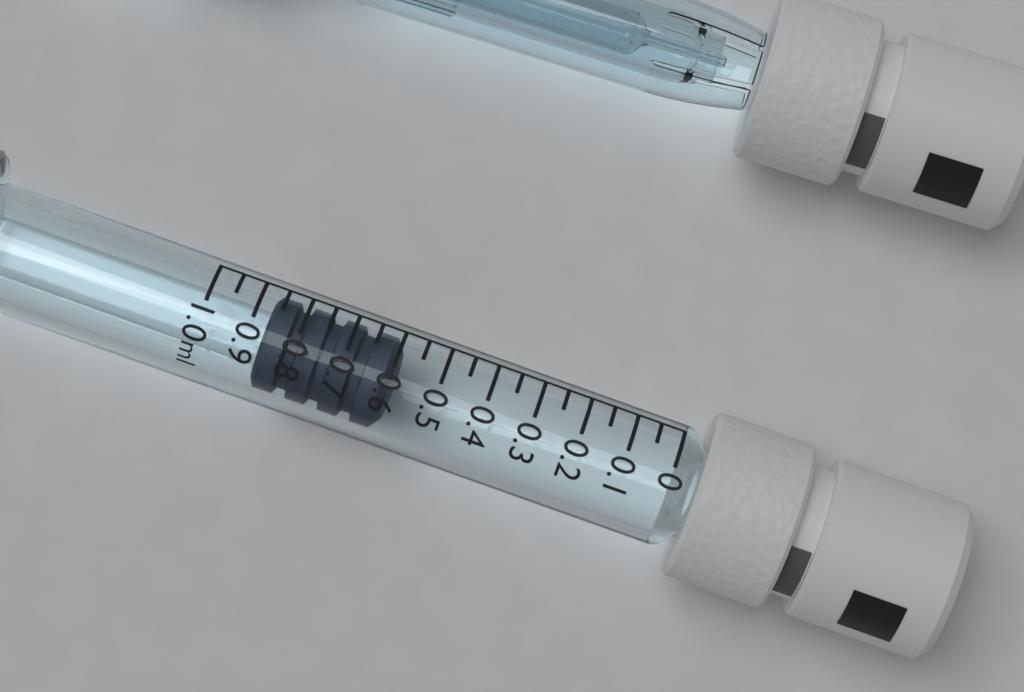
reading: 0.60 ml
